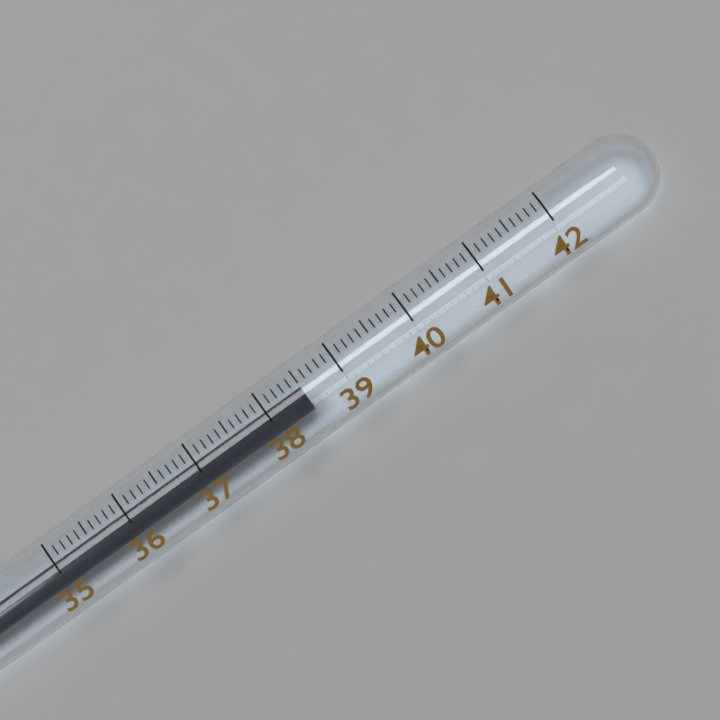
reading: 38.5 (no unit)
